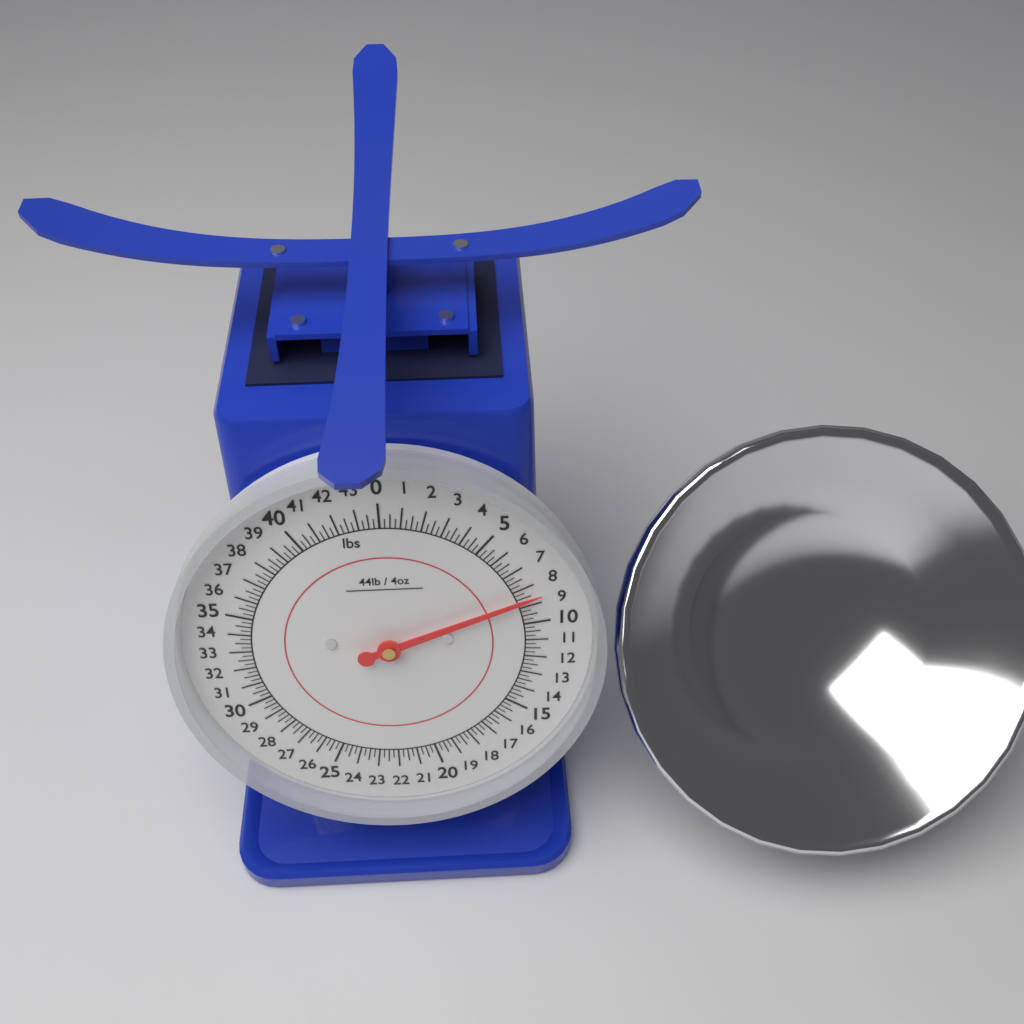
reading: 8.50 lbs
